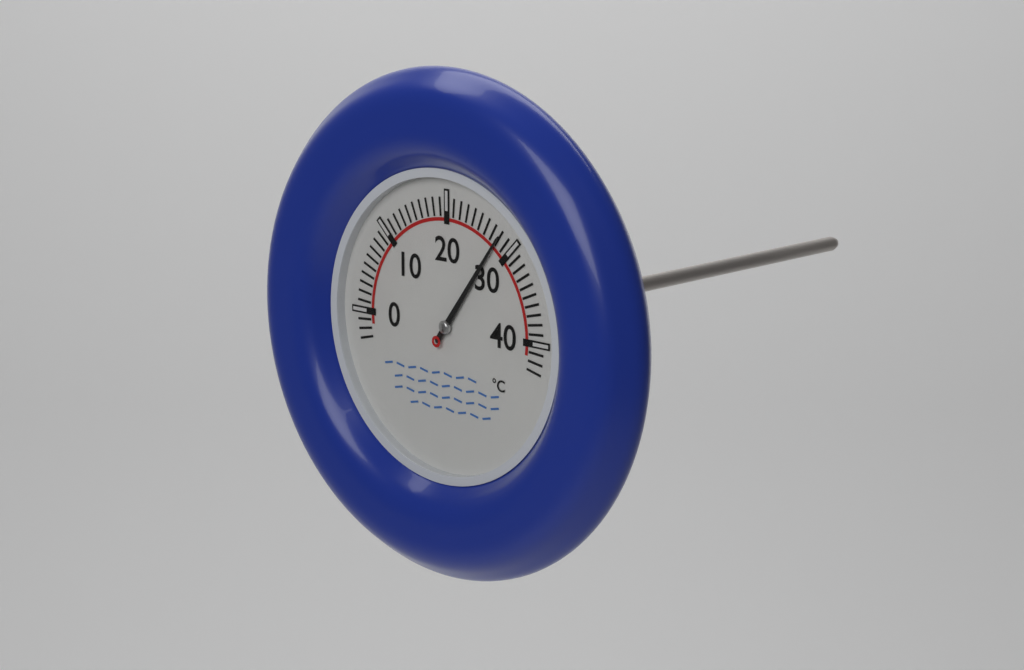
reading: 28 °C
